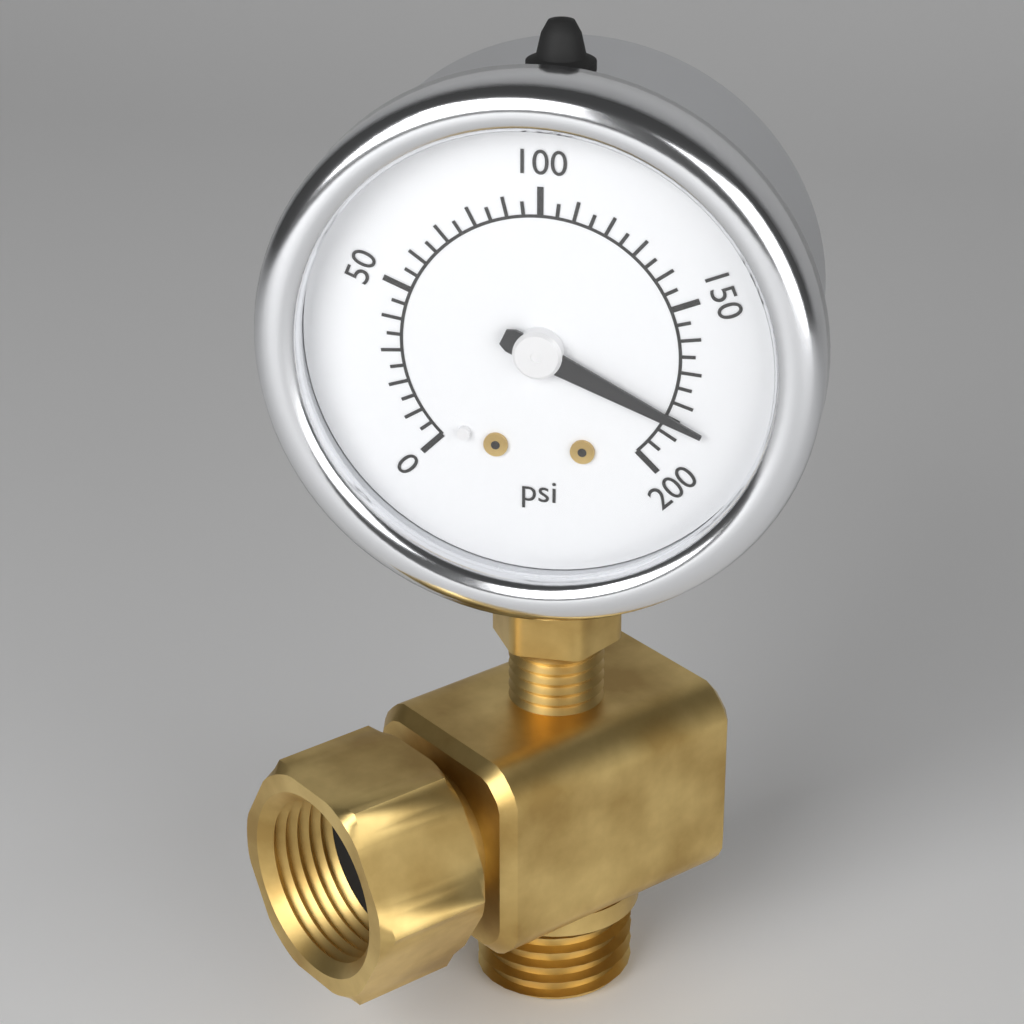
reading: 185 psi
